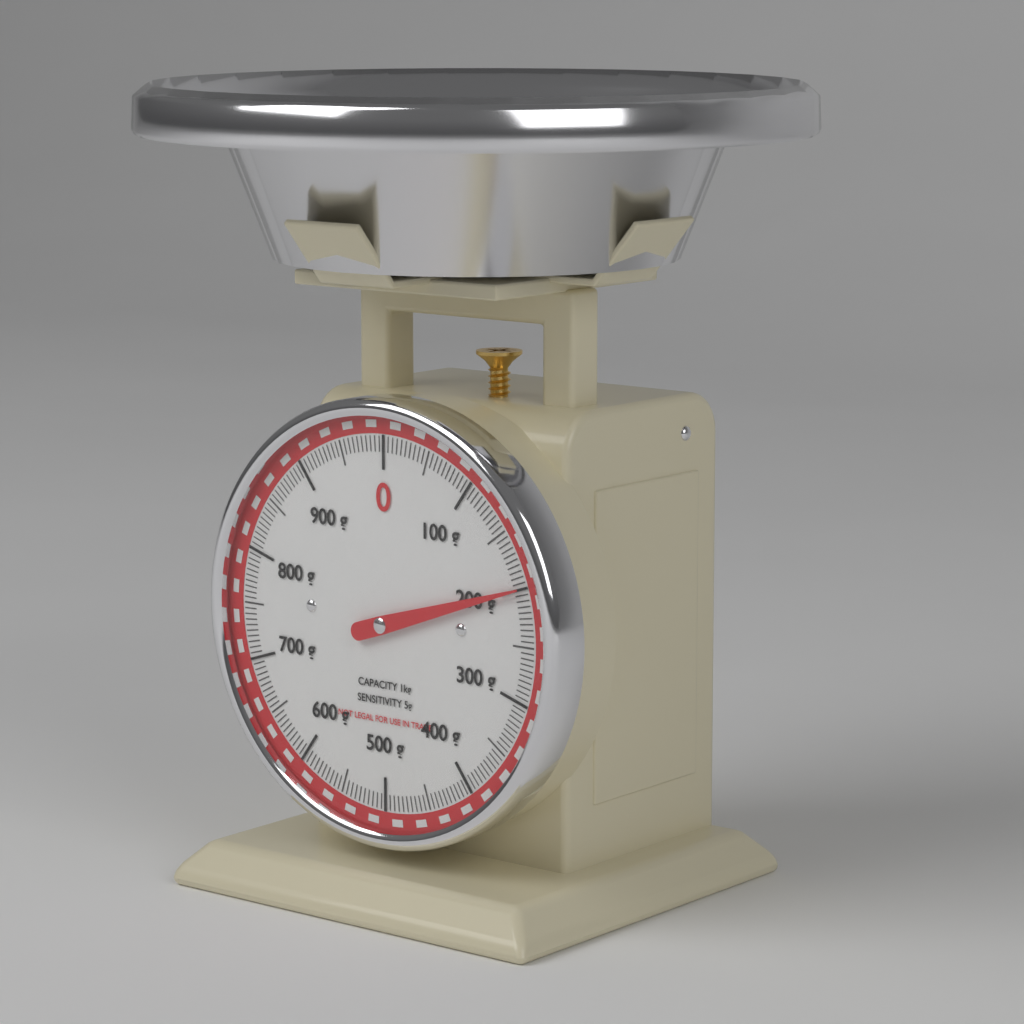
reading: 200 g
